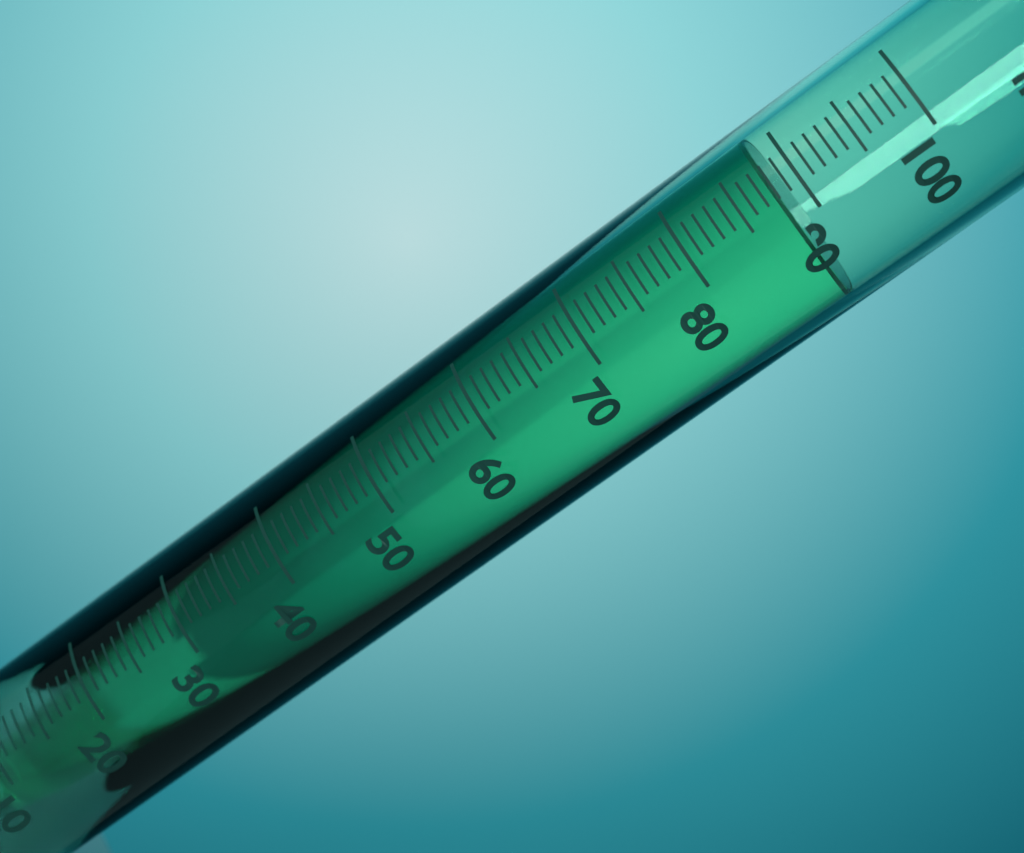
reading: 88 ml
